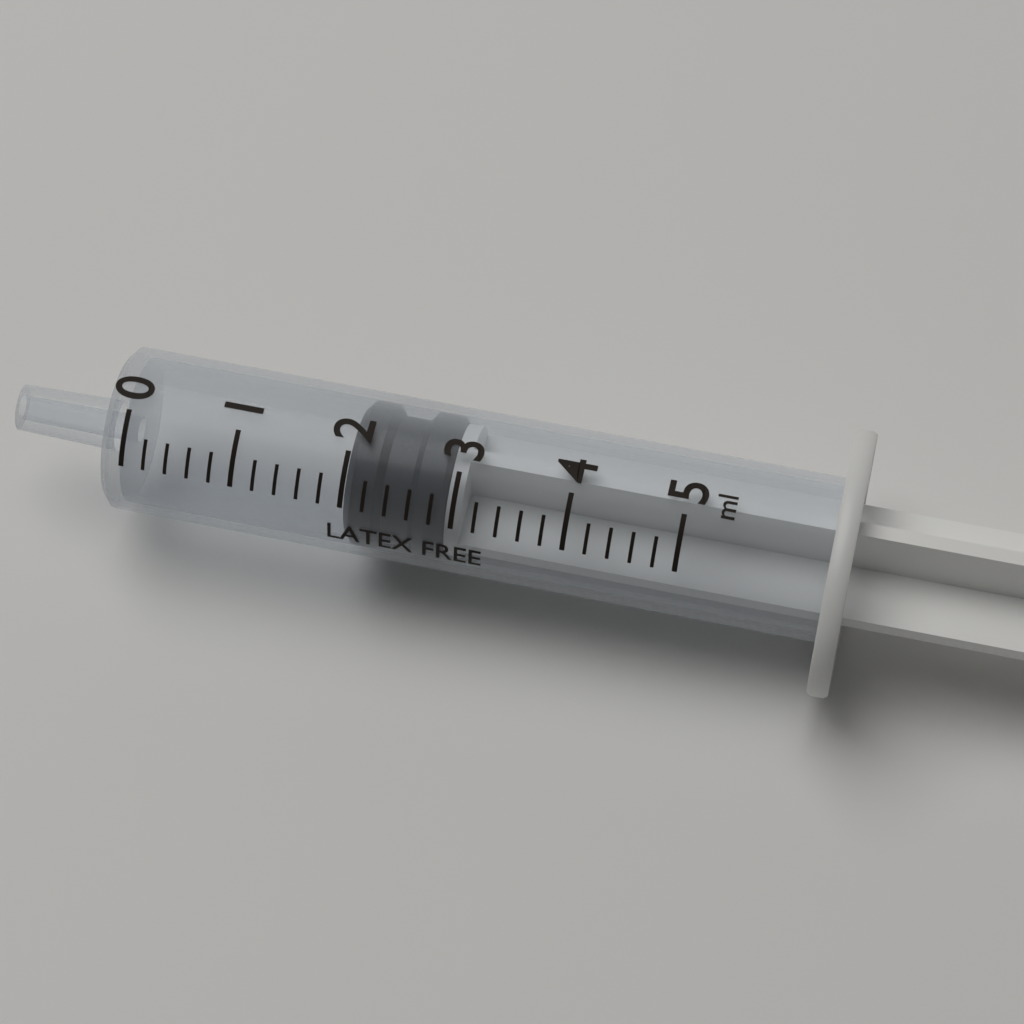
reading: 2.0 ml
